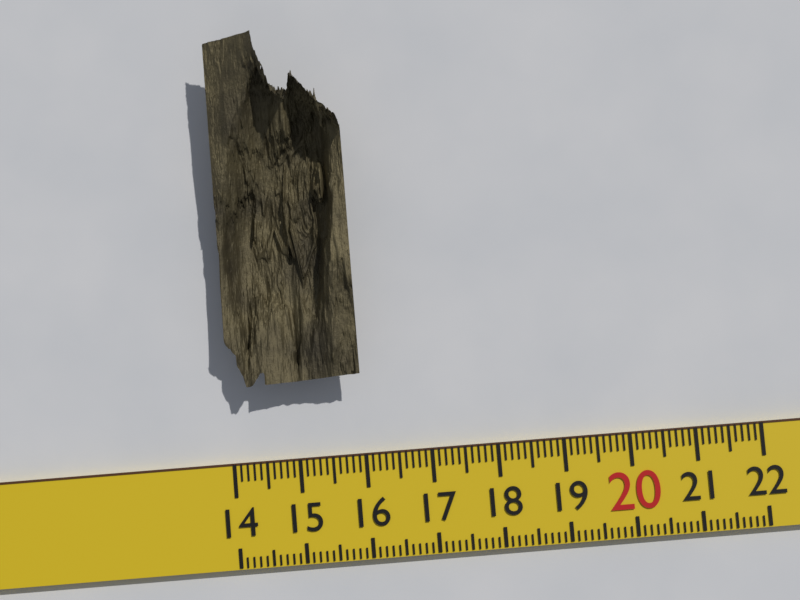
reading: 16.0 (no unit)
